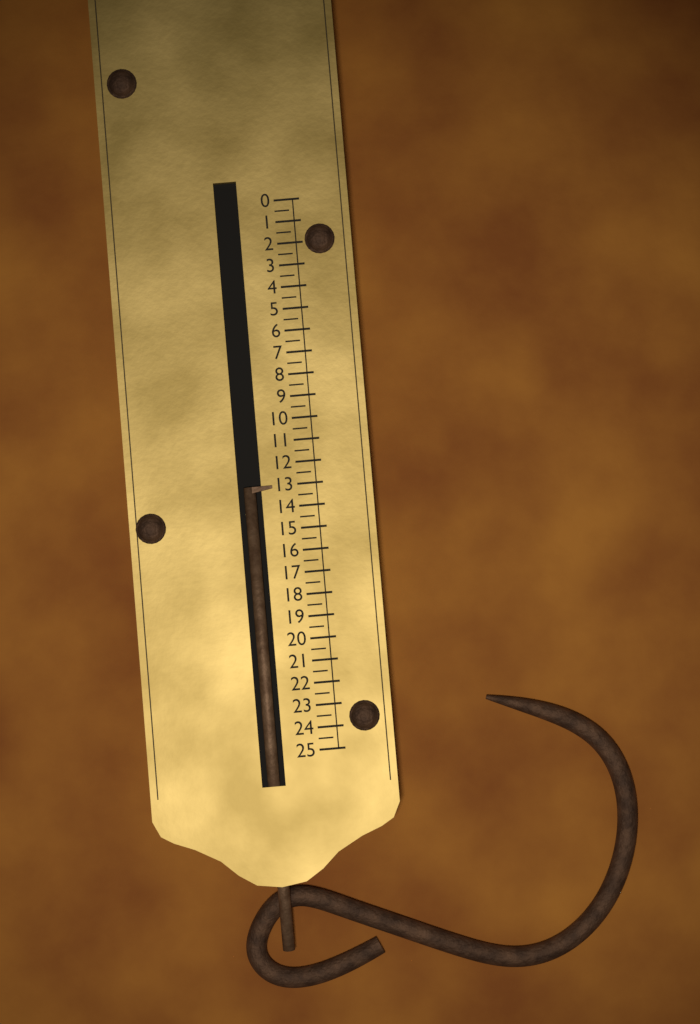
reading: 13.0 (no unit)
